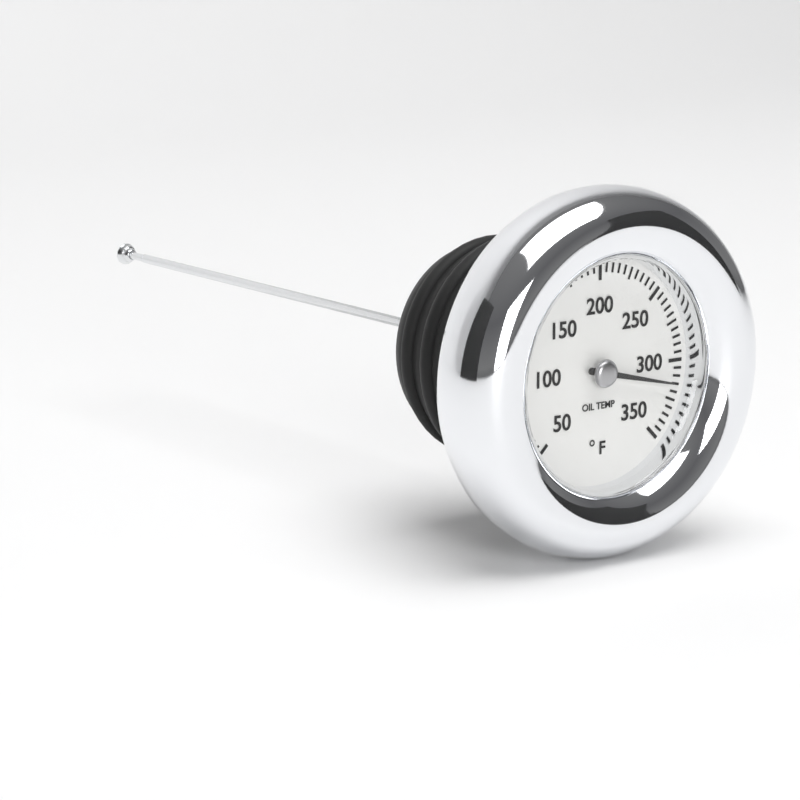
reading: 315 °F
